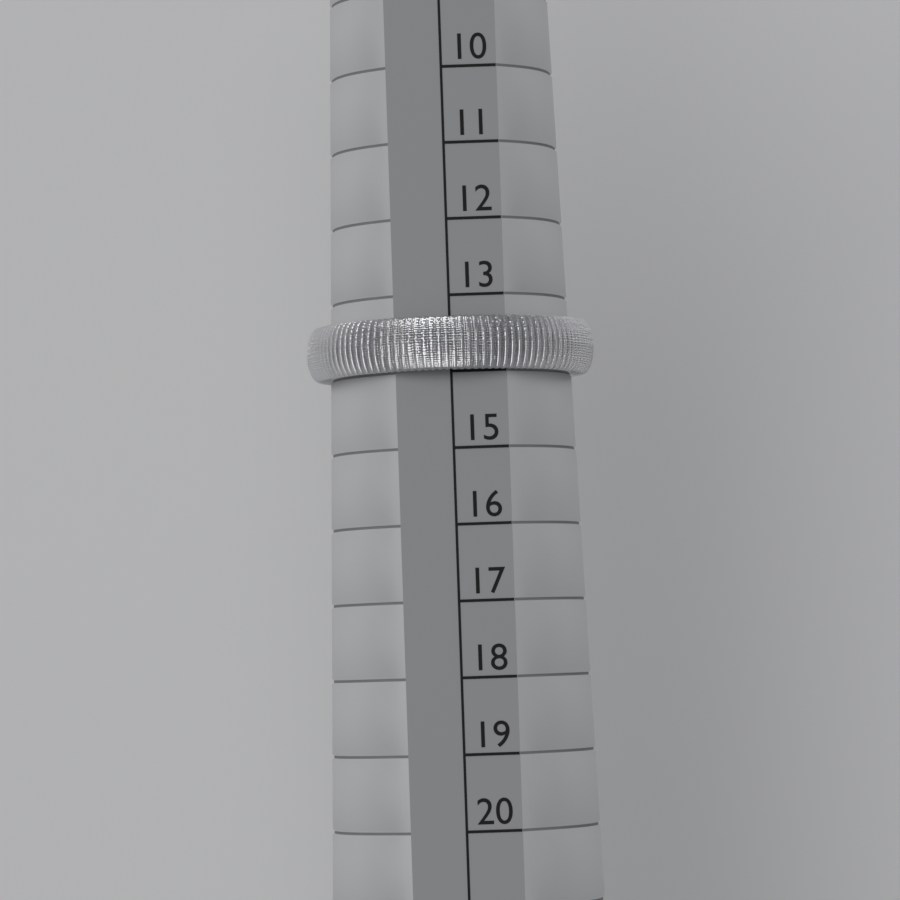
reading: 14 (no unit)
